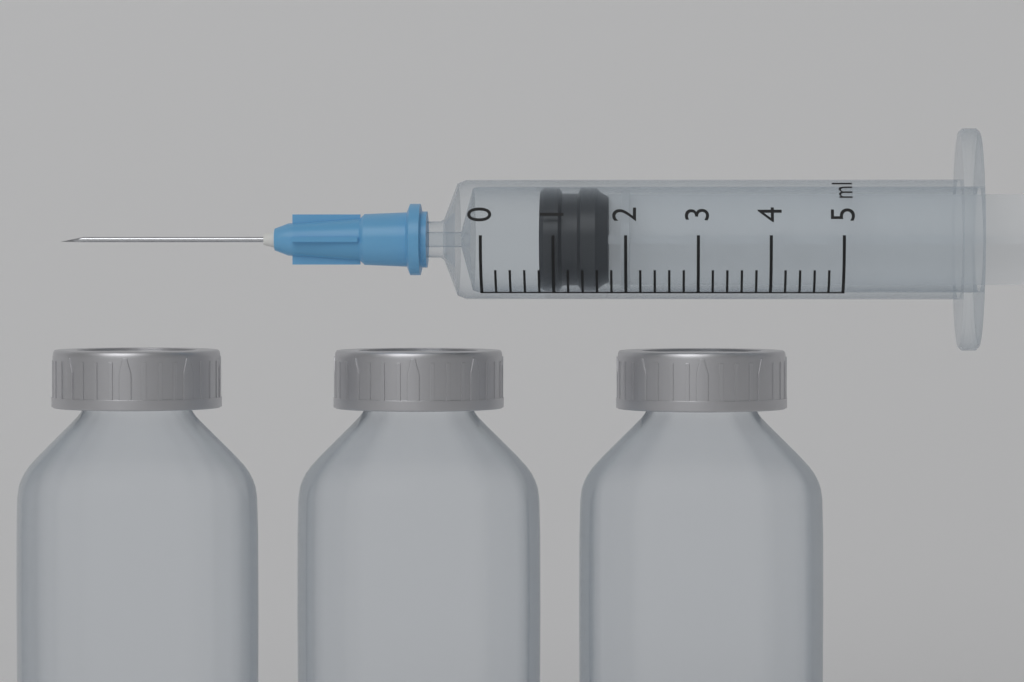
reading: 0.8 ml
